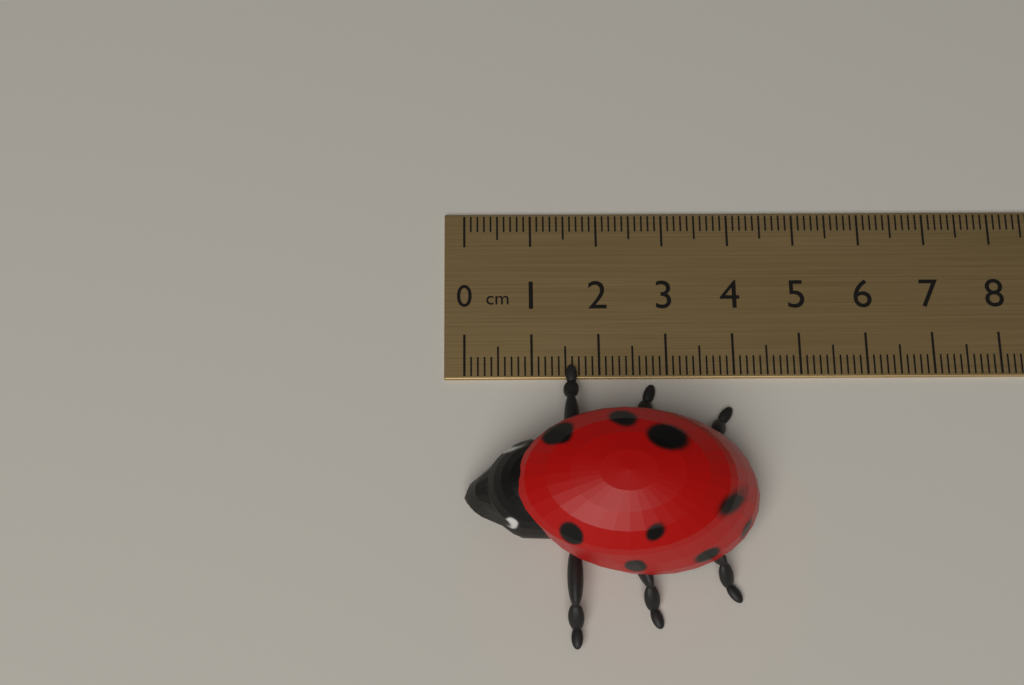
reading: 4.2 cm
